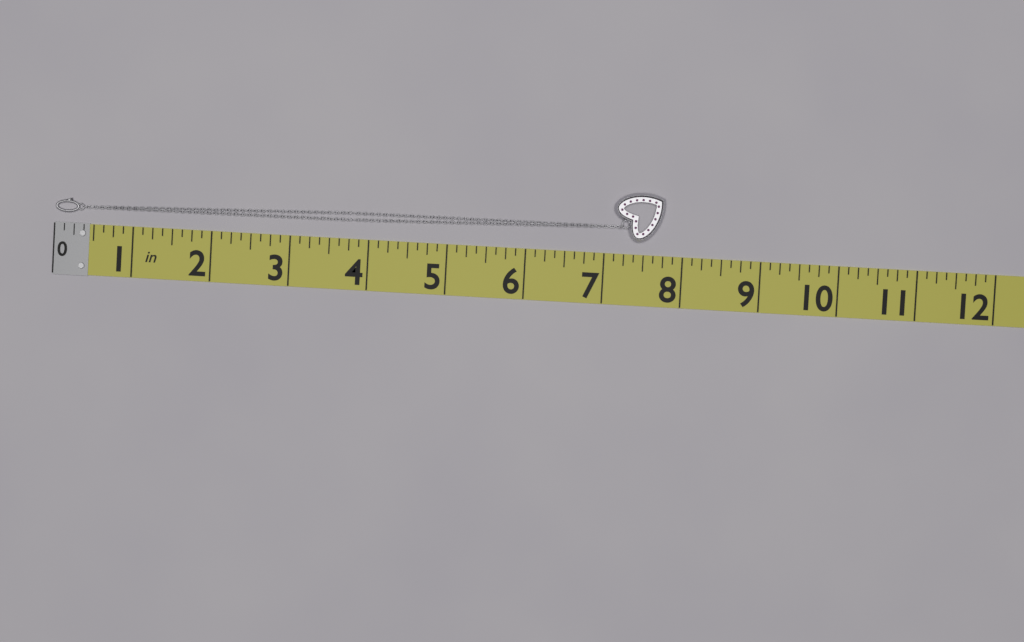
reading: 7.750 in
